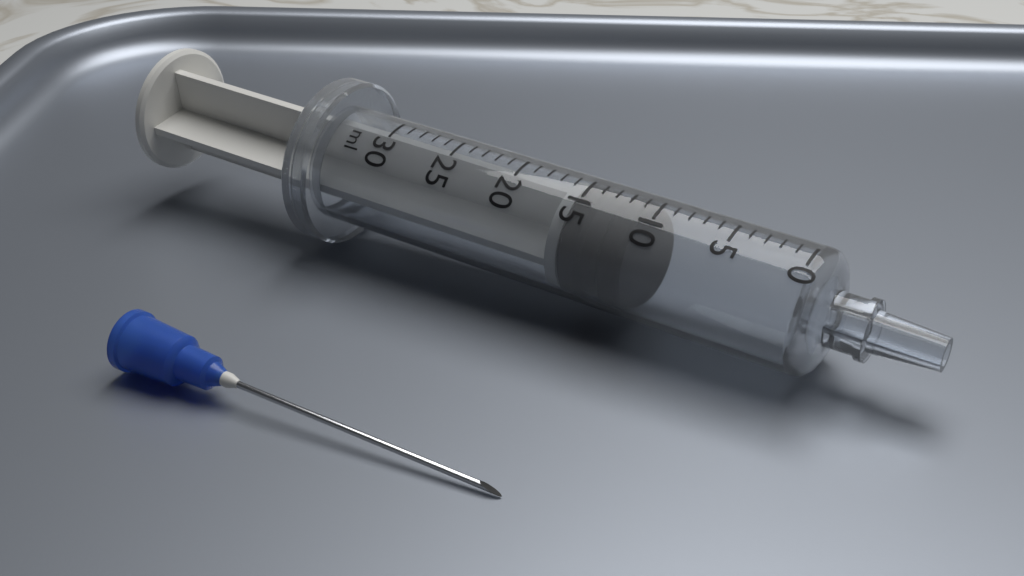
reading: 11 ml
